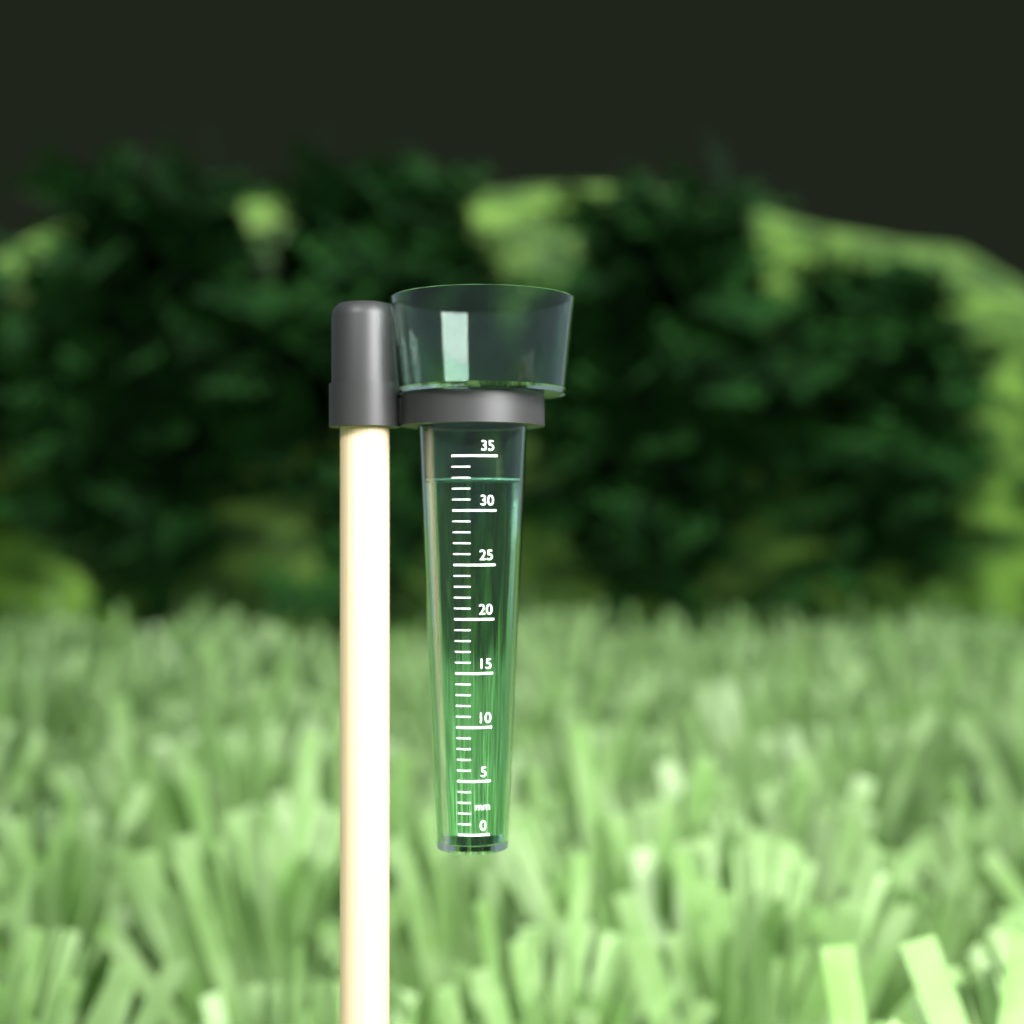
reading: 33 mm
